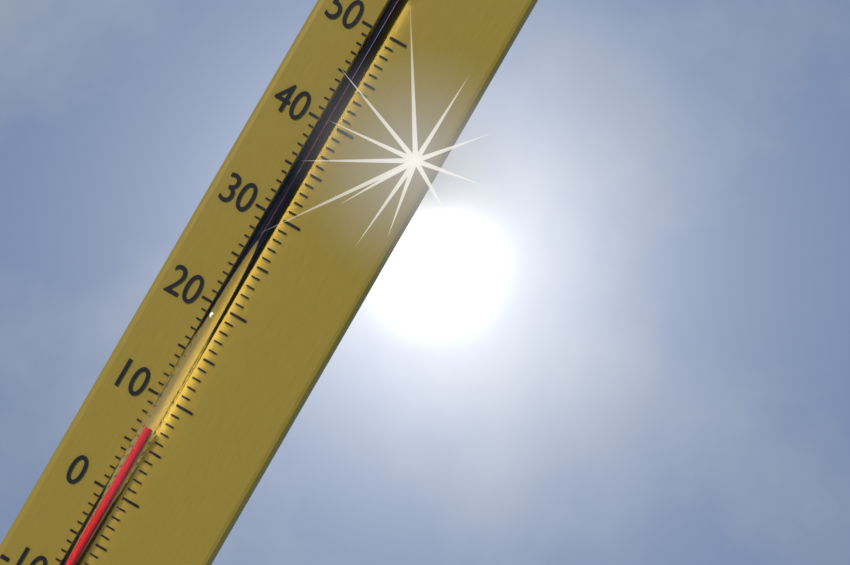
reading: 7 °C
